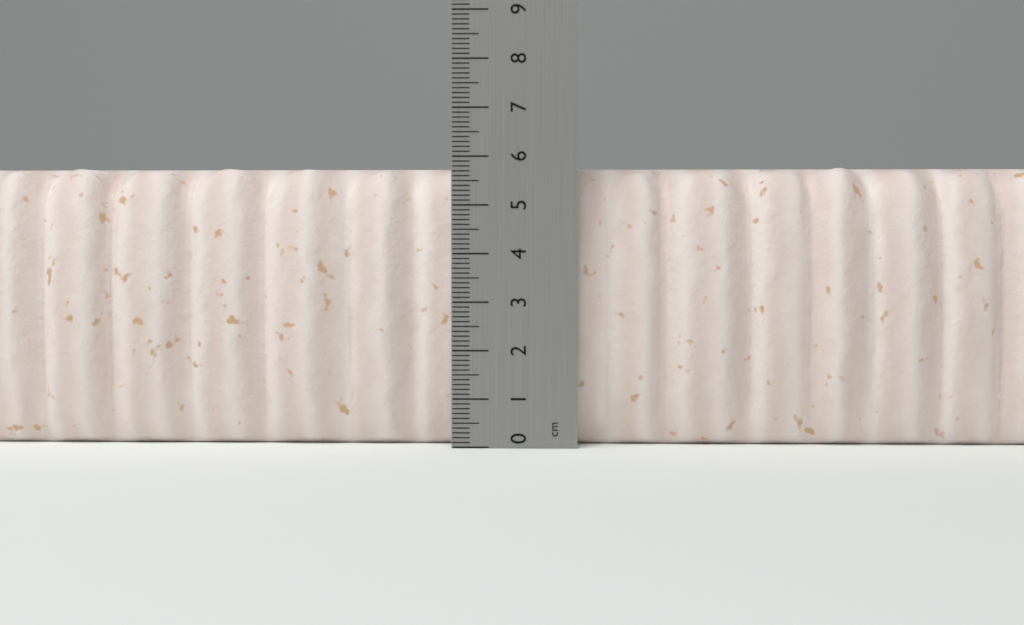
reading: 5.8 cm
